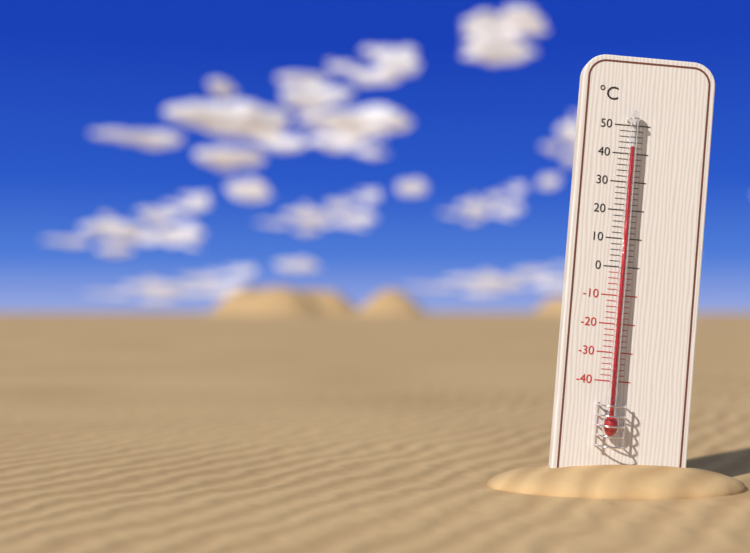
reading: 42 °C
